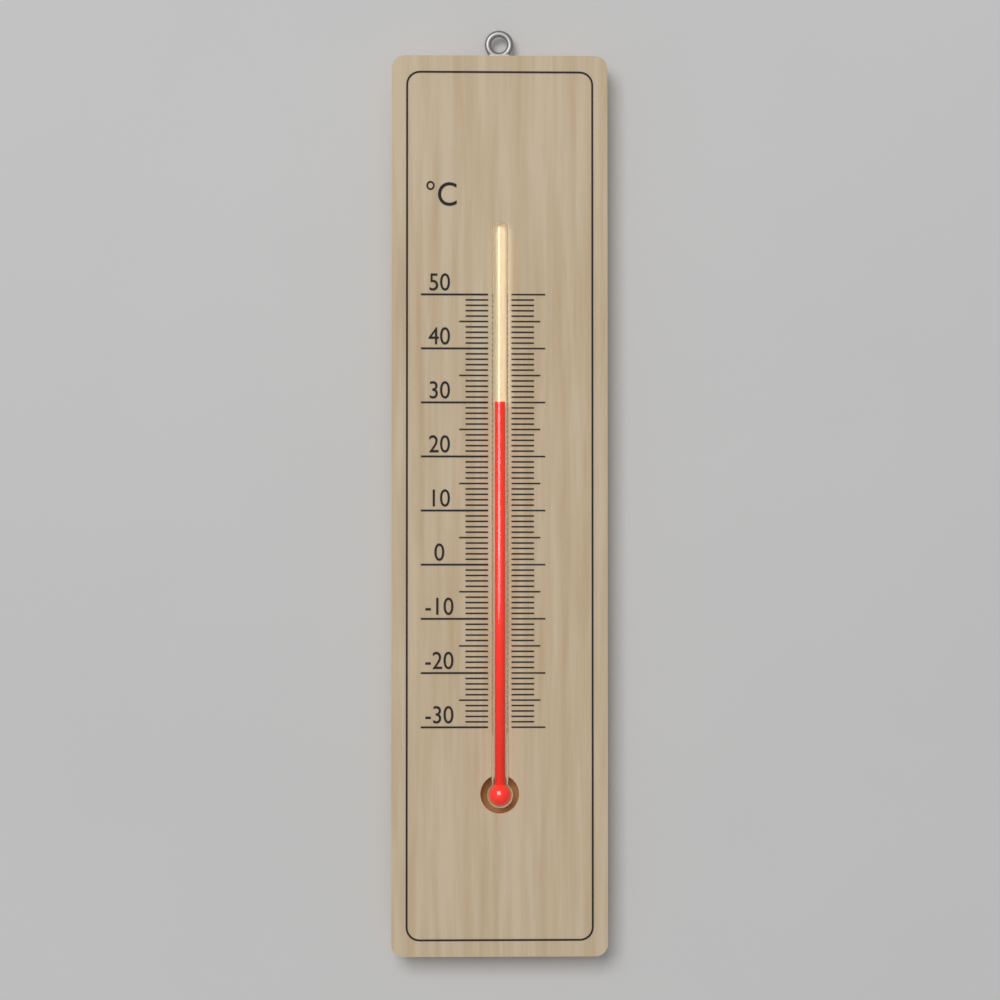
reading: 30 °C
